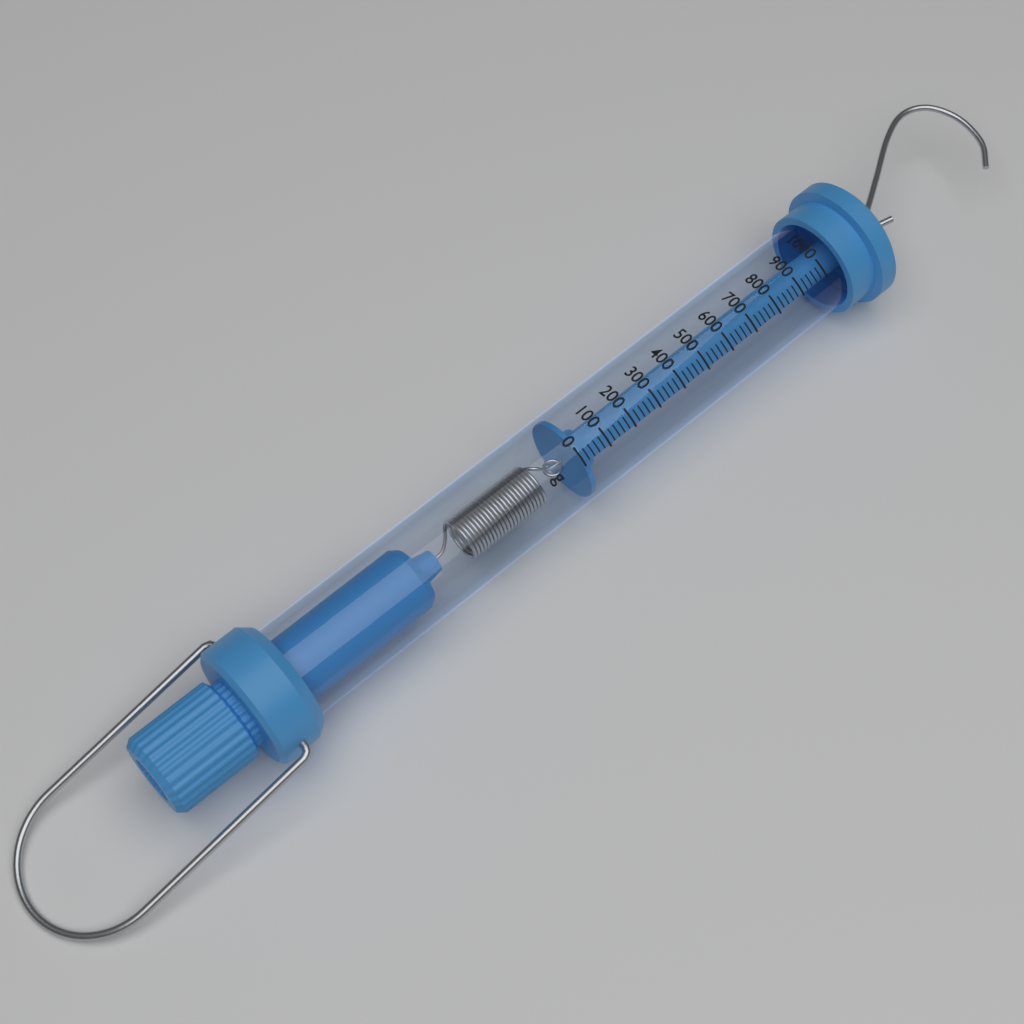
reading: 0 g
